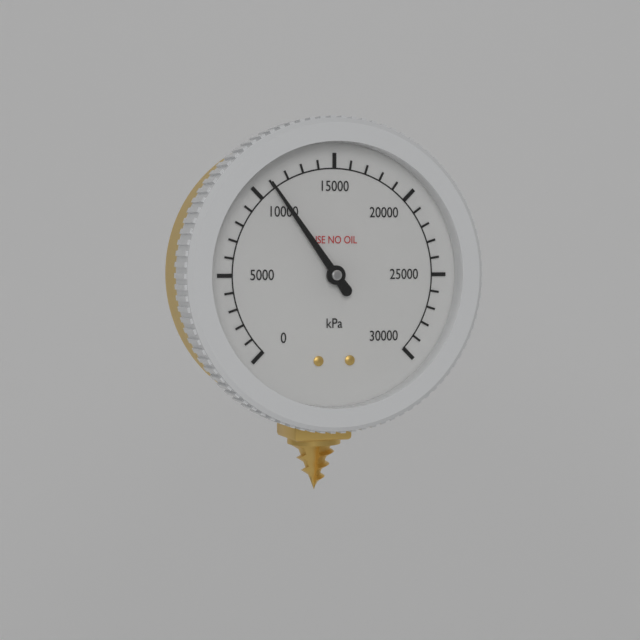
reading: 11000 kPa
